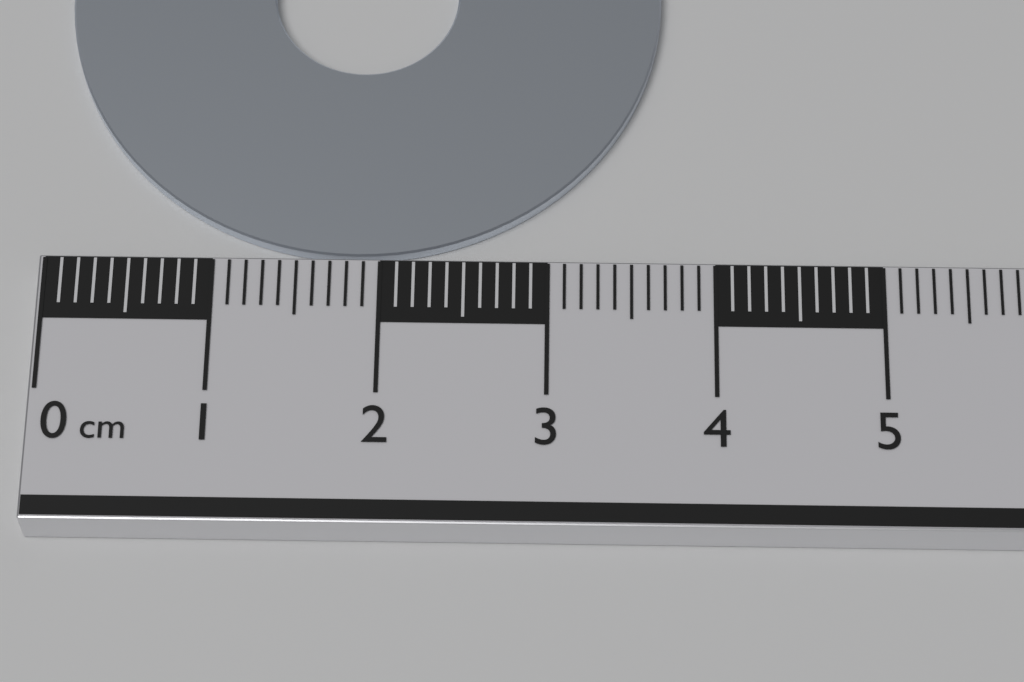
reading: 3.7 cm
